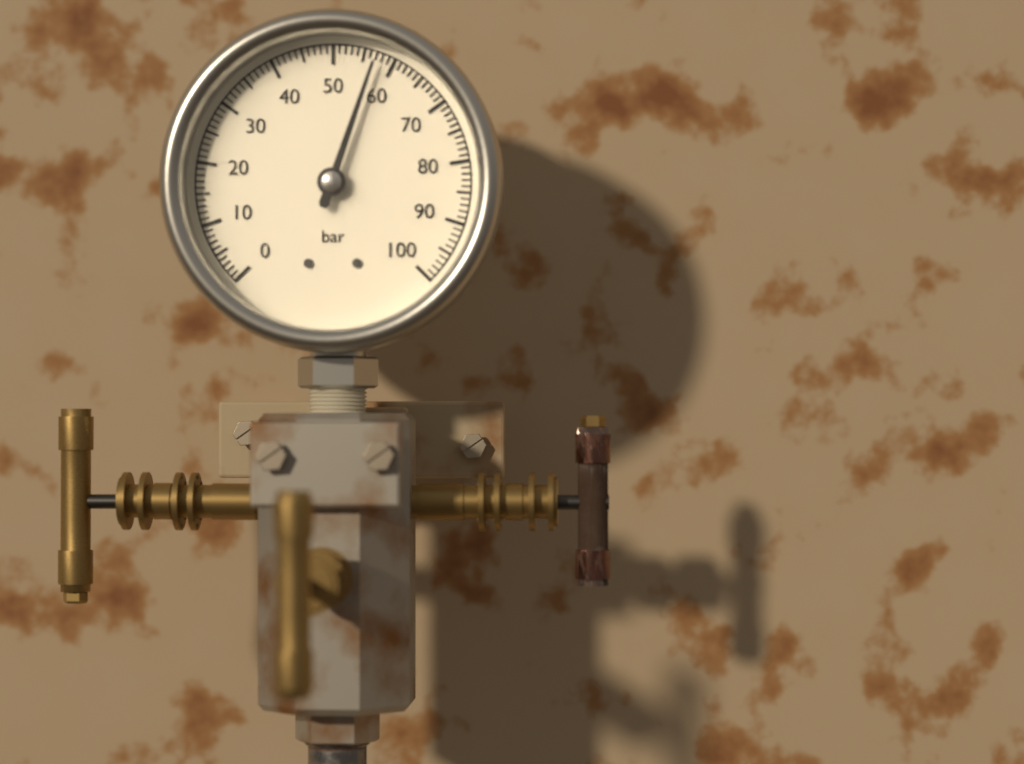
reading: 57 bar
